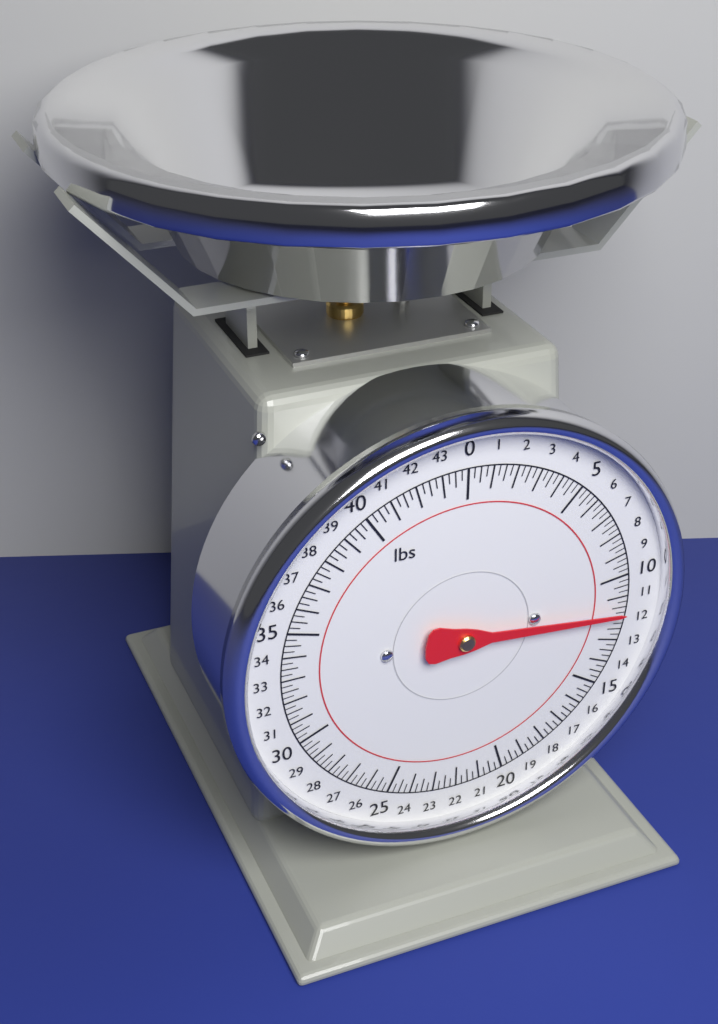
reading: 11.75 lbs
